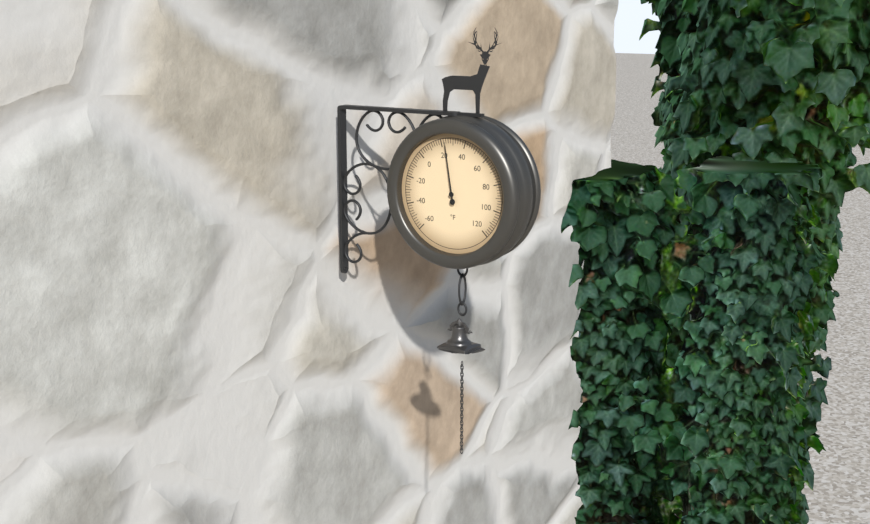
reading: 24 °F
